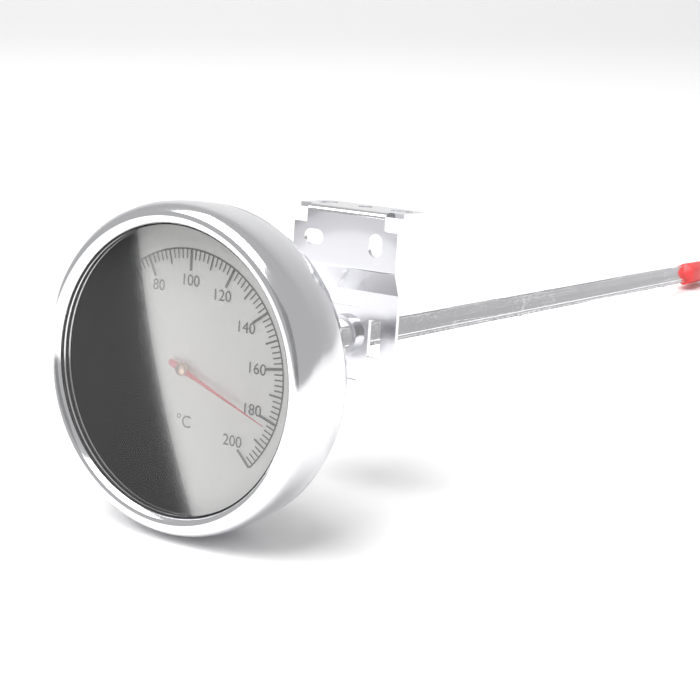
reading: 182 °C
